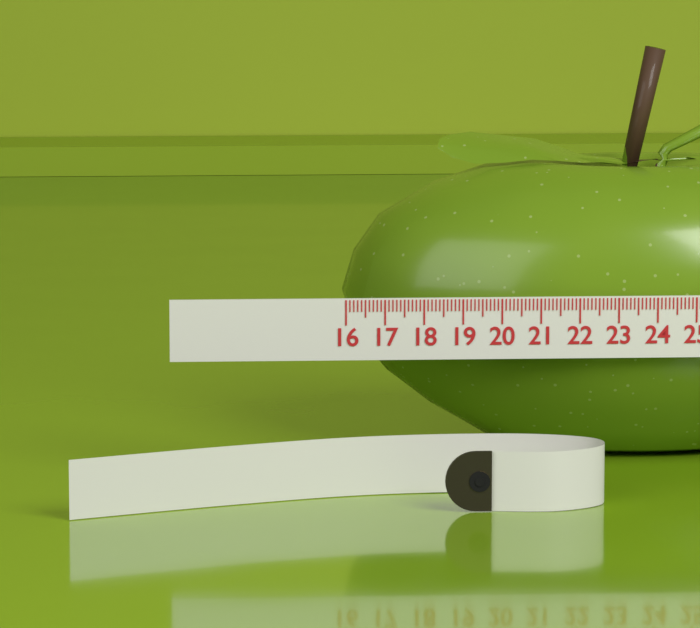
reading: 16.1 (no unit)
